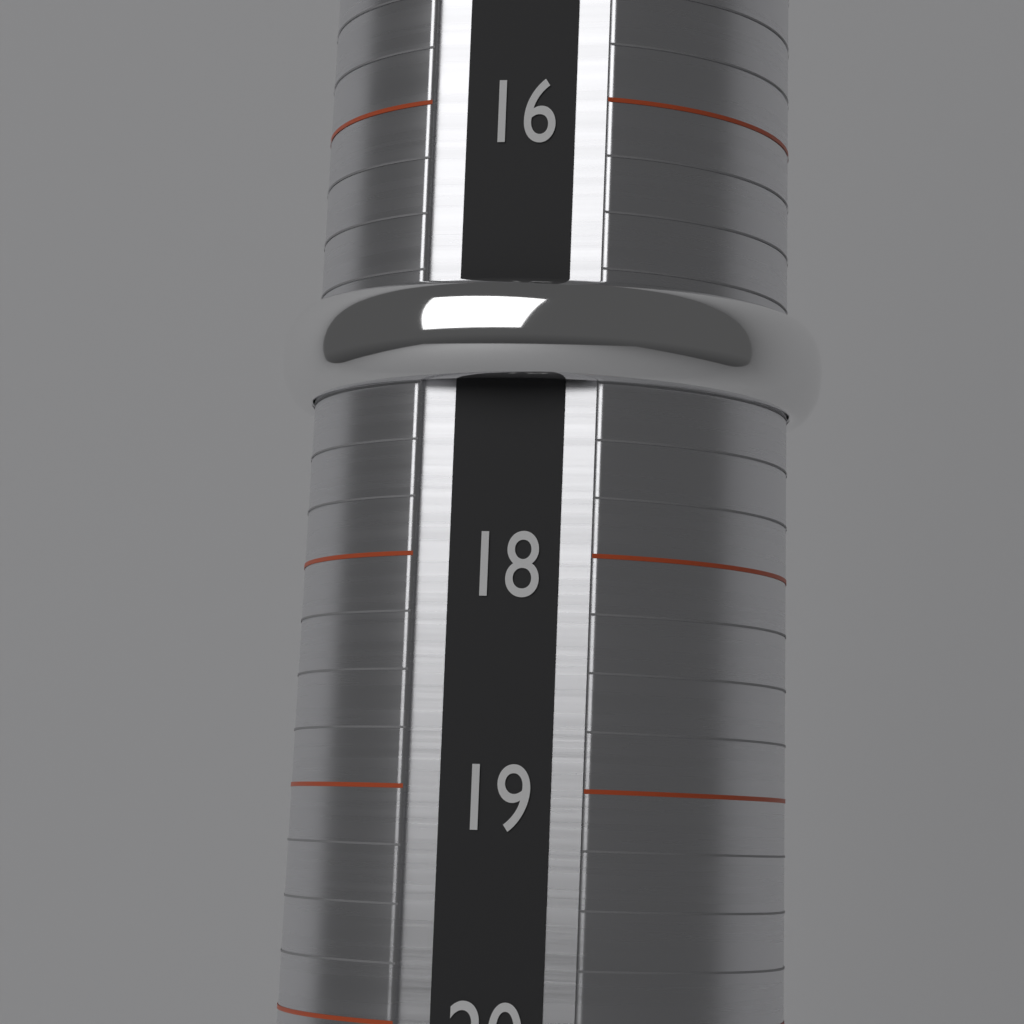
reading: 17.25 (no unit)
